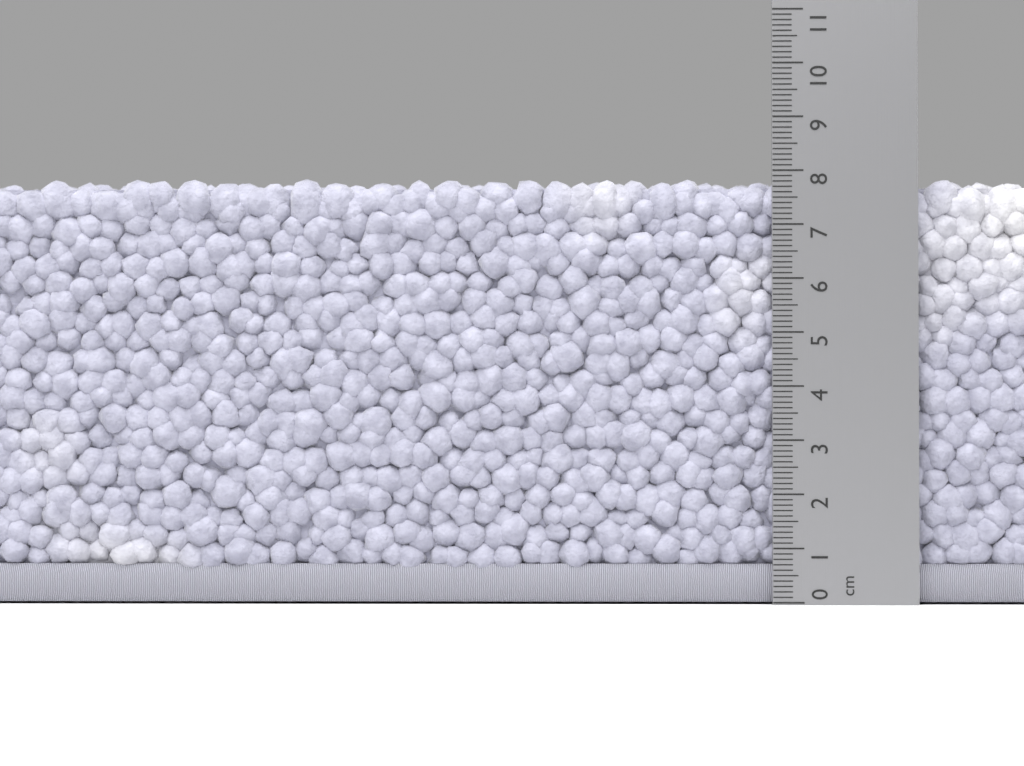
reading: 7.9 cm
